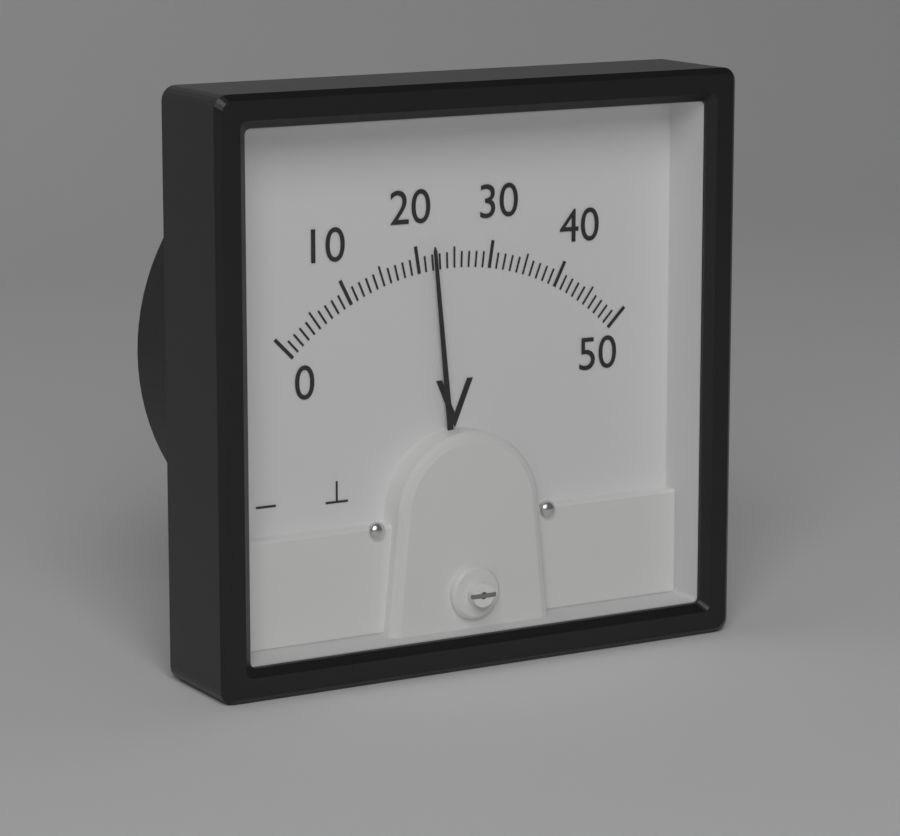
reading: 22 V
